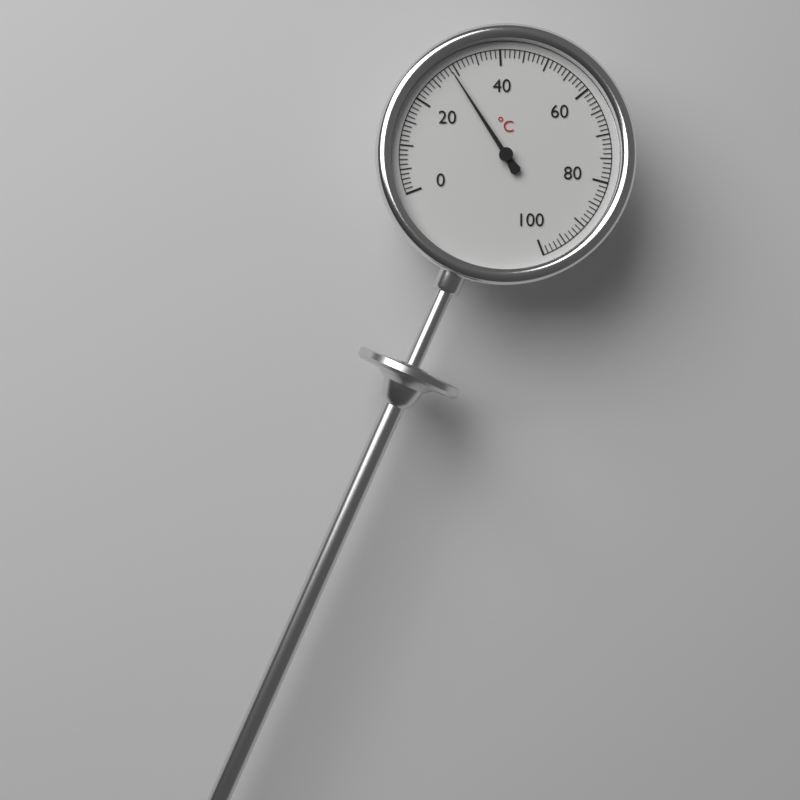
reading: 29 °C
